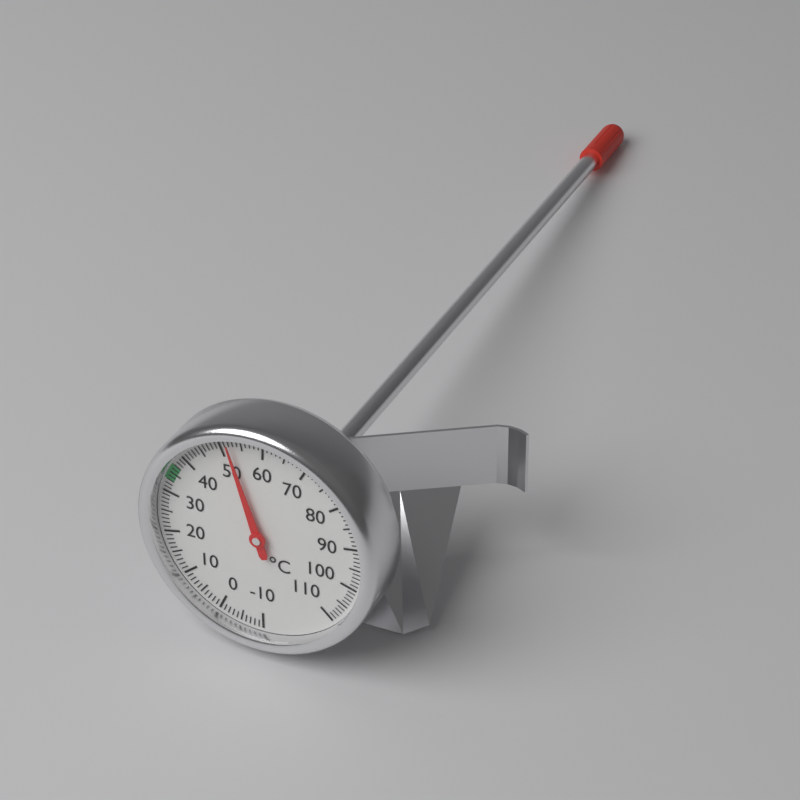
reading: 52 °C
